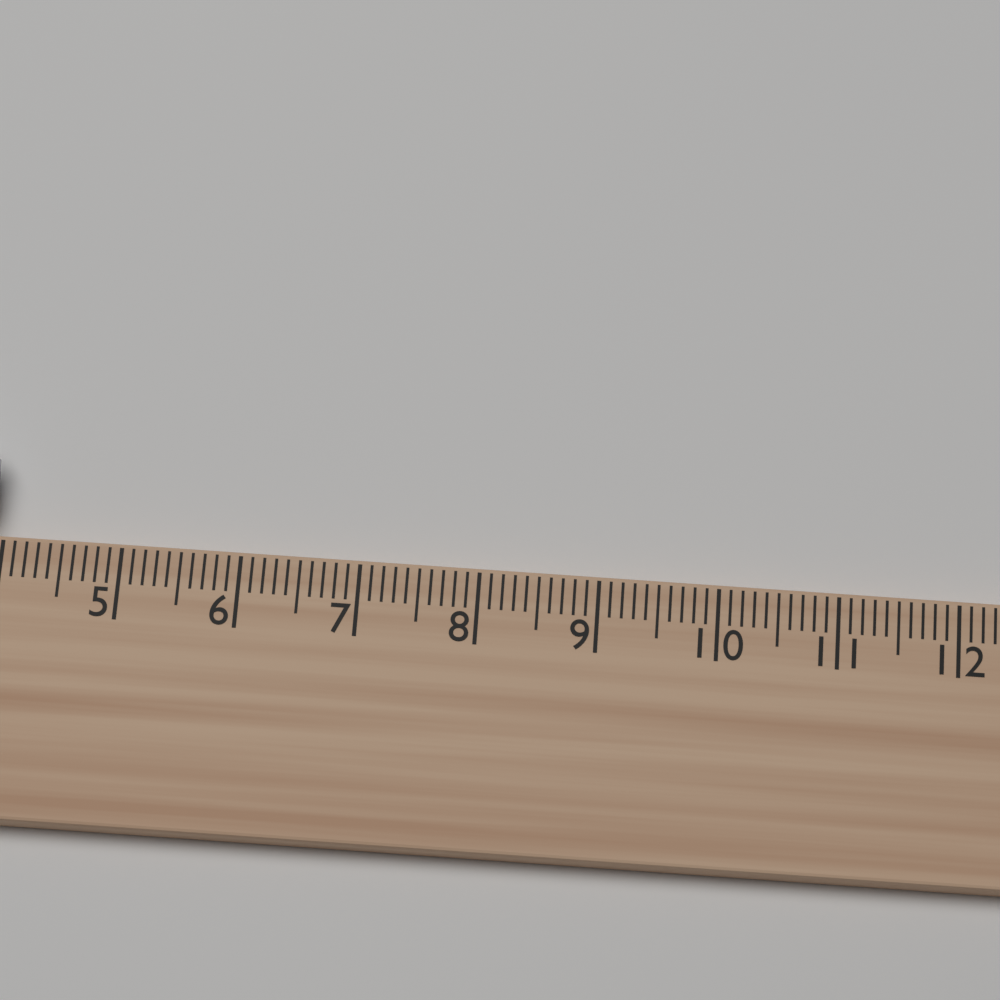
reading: 3.9 cm
